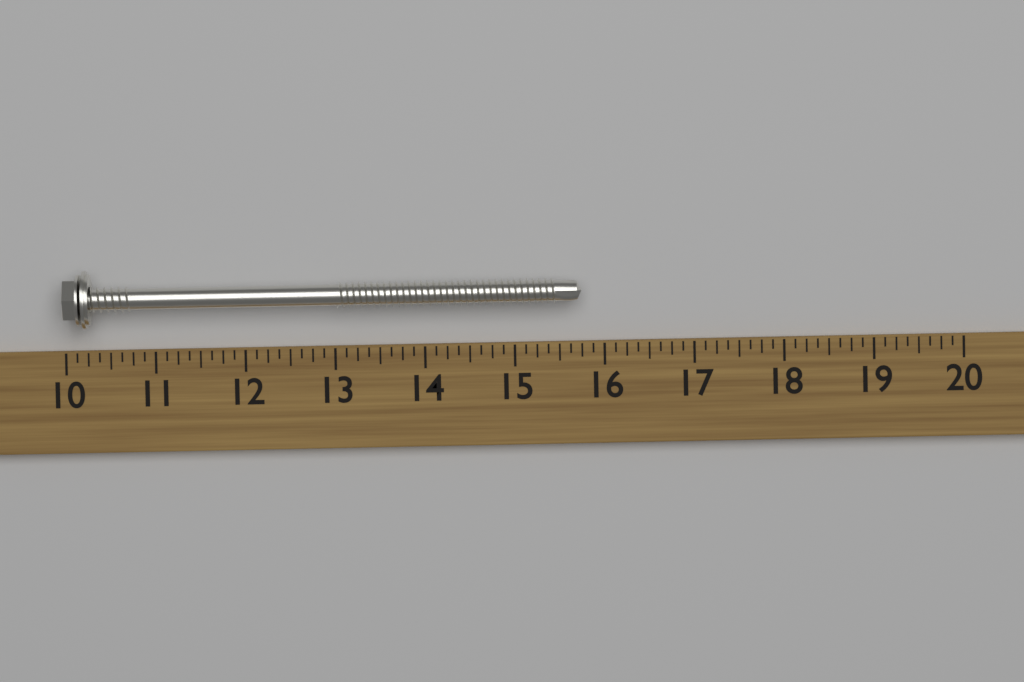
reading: 15.750 (no unit)
